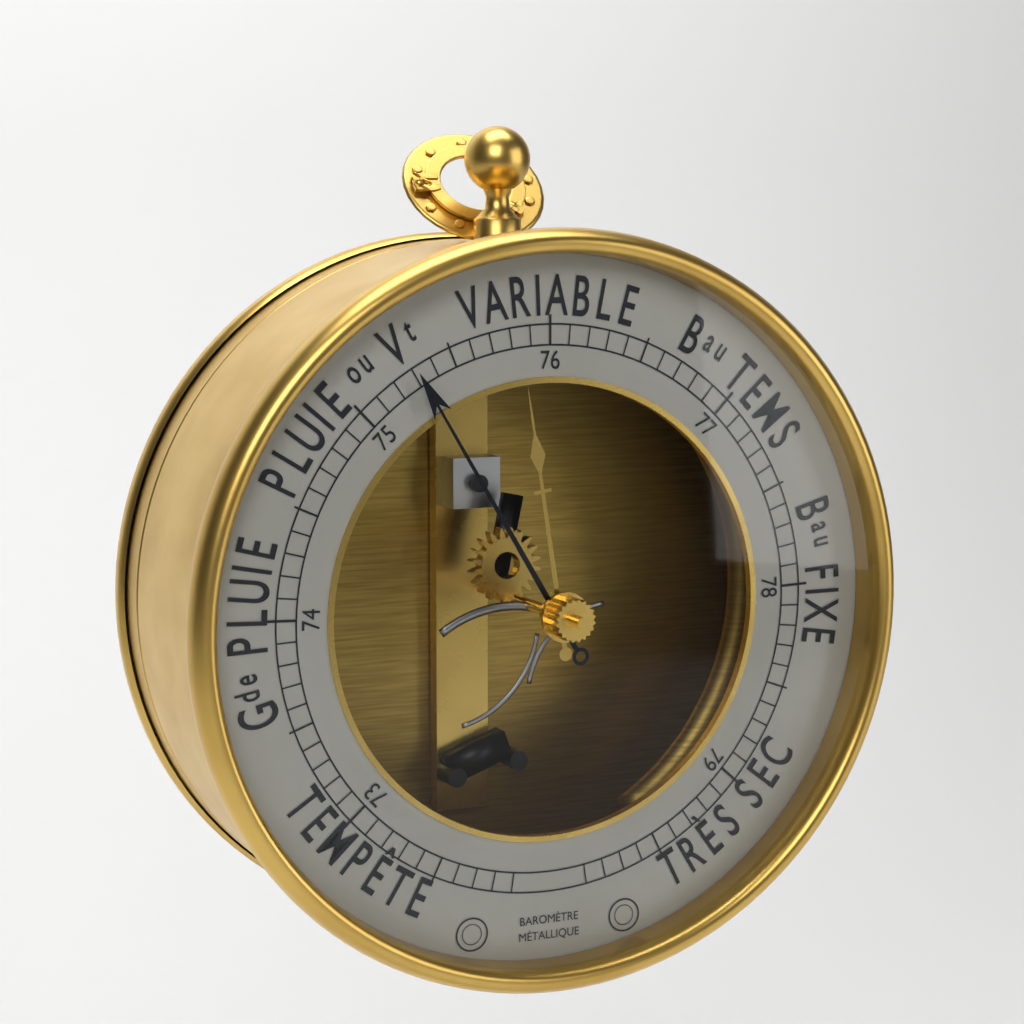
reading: 75.3 (no unit)
